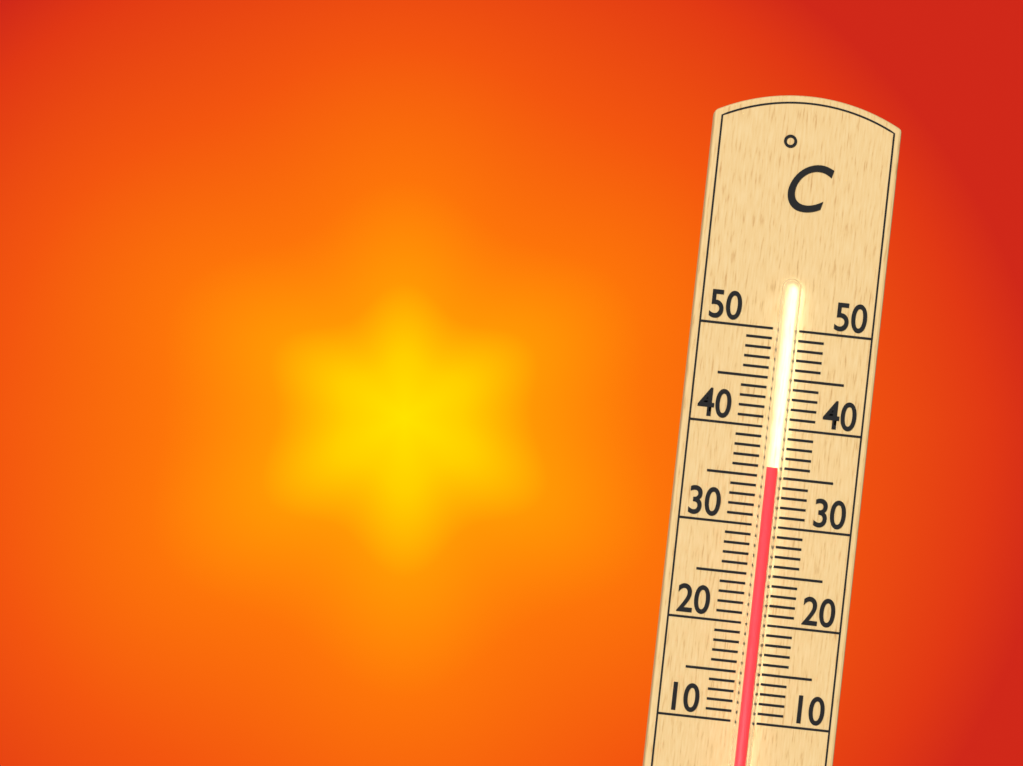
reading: 36 °C
